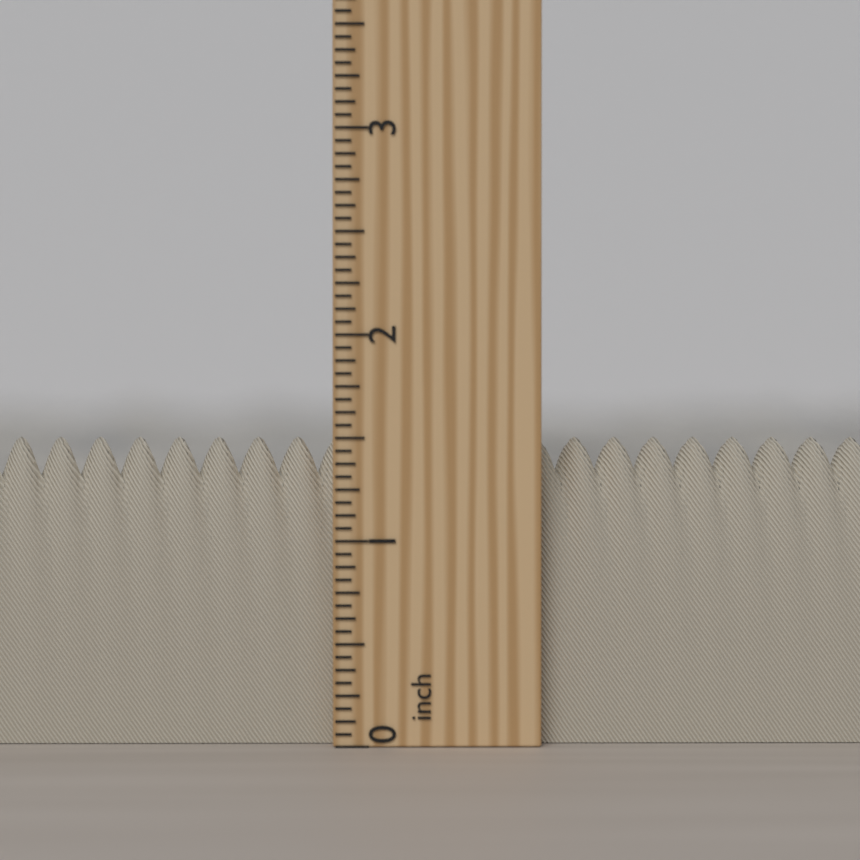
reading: 1.5000 inch
